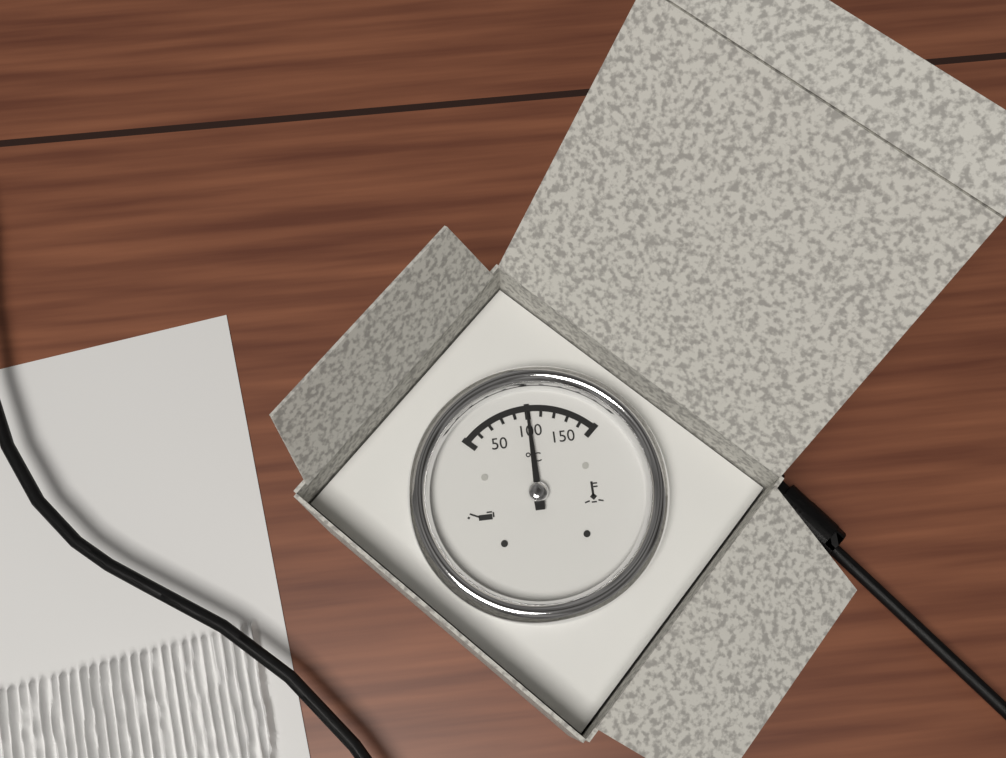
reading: 100 °C
